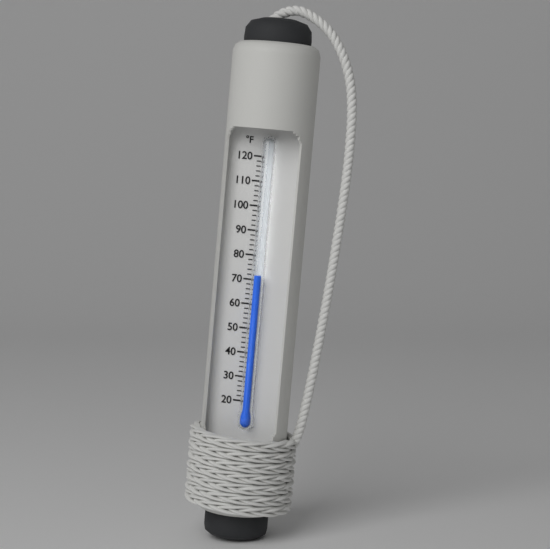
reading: 72 °F
